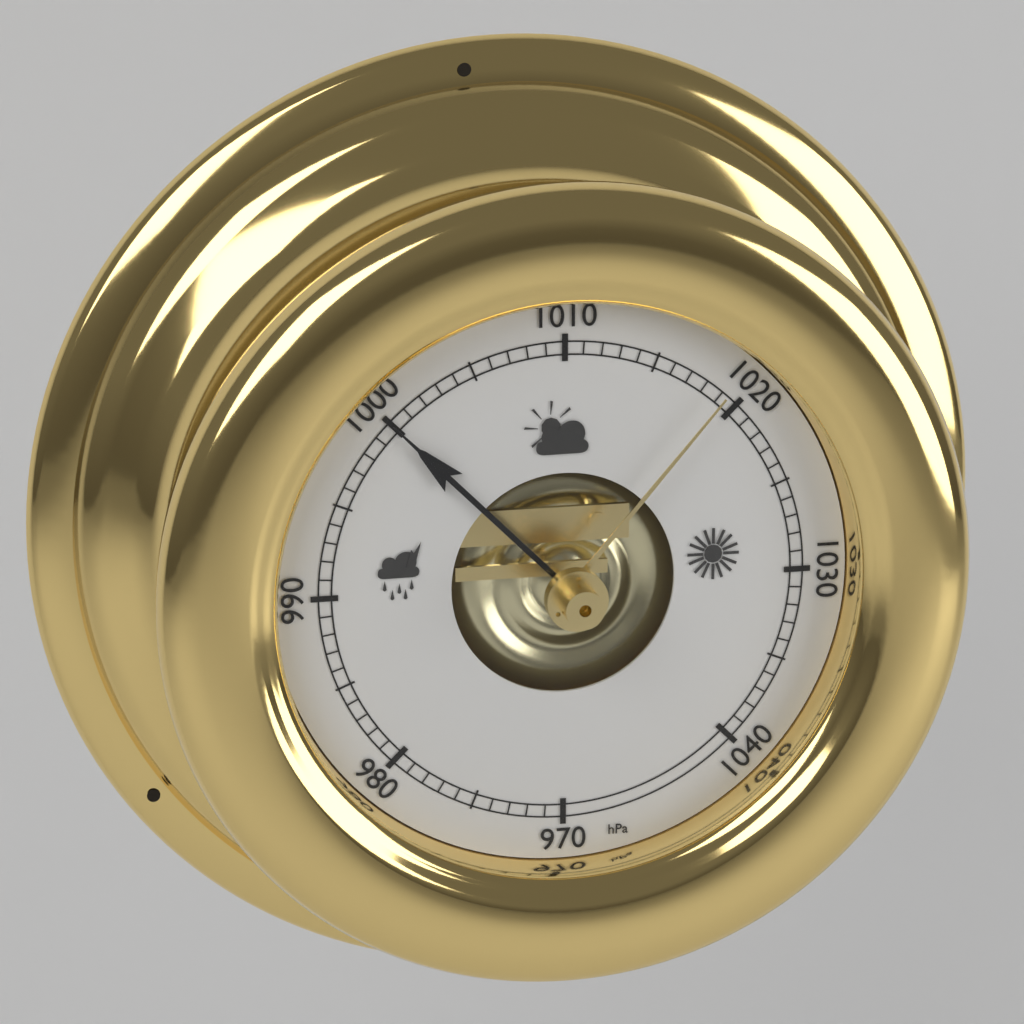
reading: 1000 hPa
